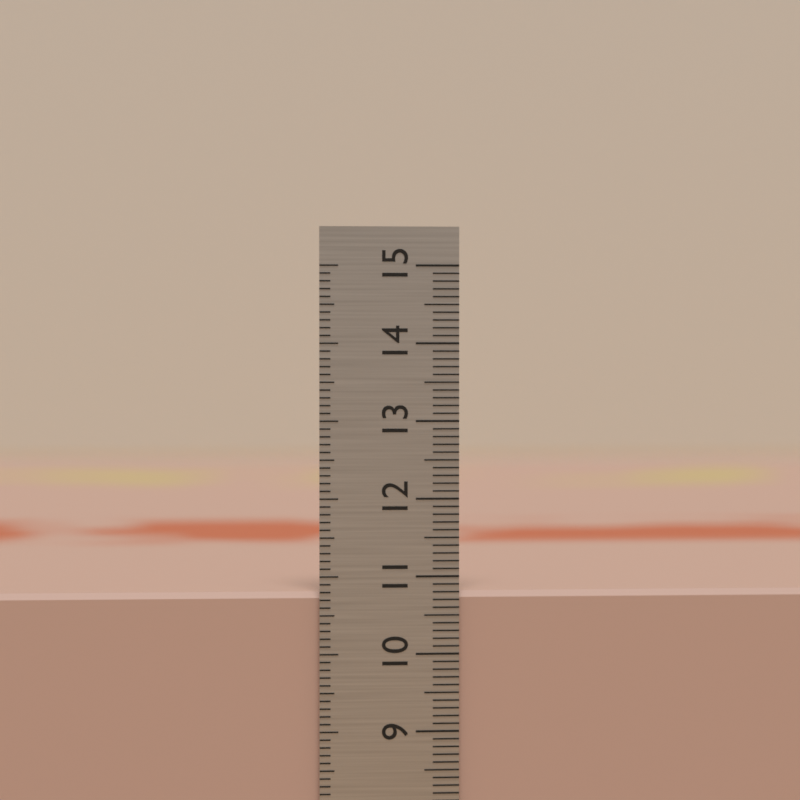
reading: 10.8 cm
